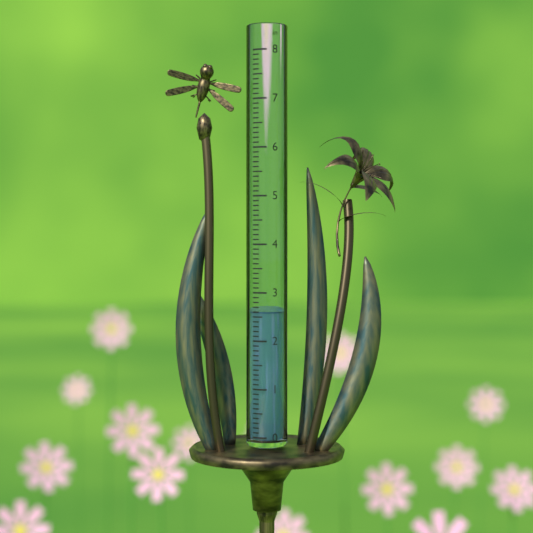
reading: 2.6 in
